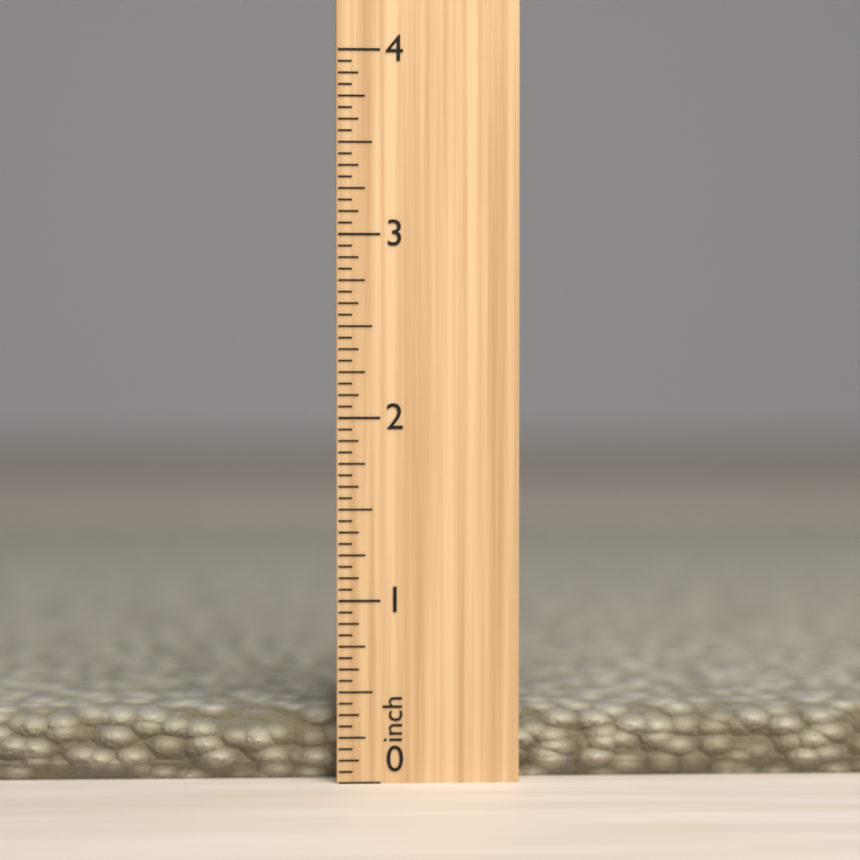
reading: 0.3750 inch
